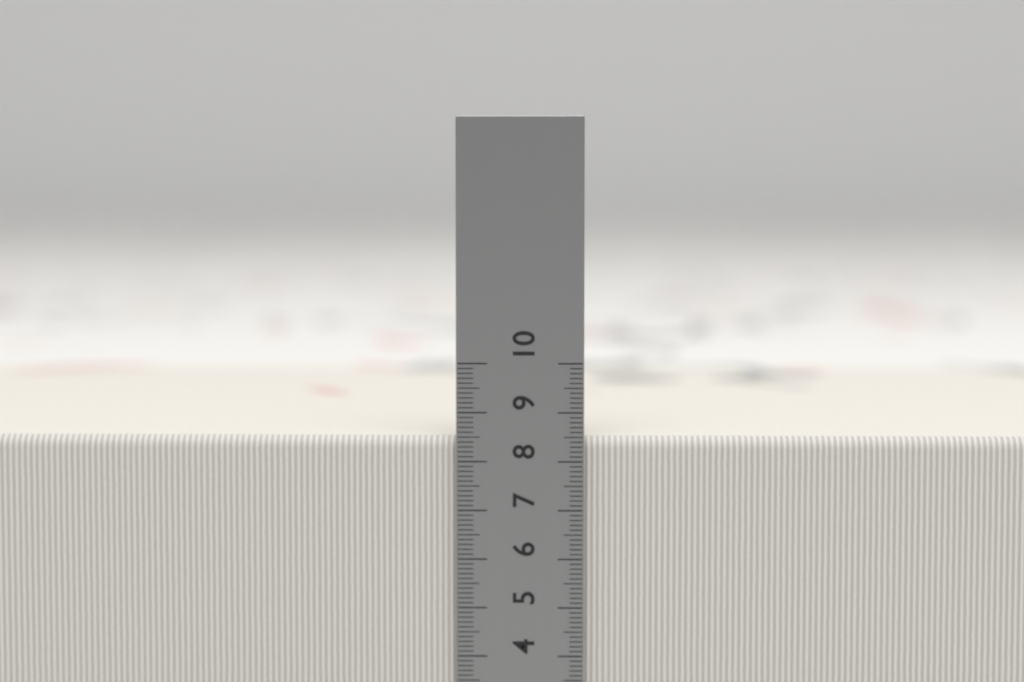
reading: 8.5 cm
